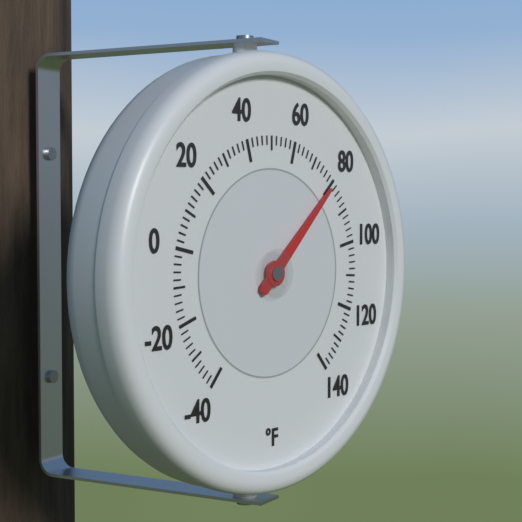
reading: 80 °F
